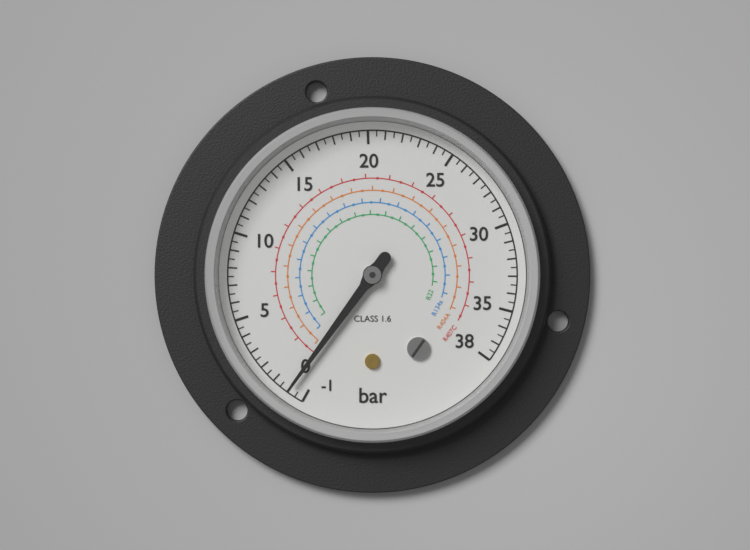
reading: 0.0 bar
